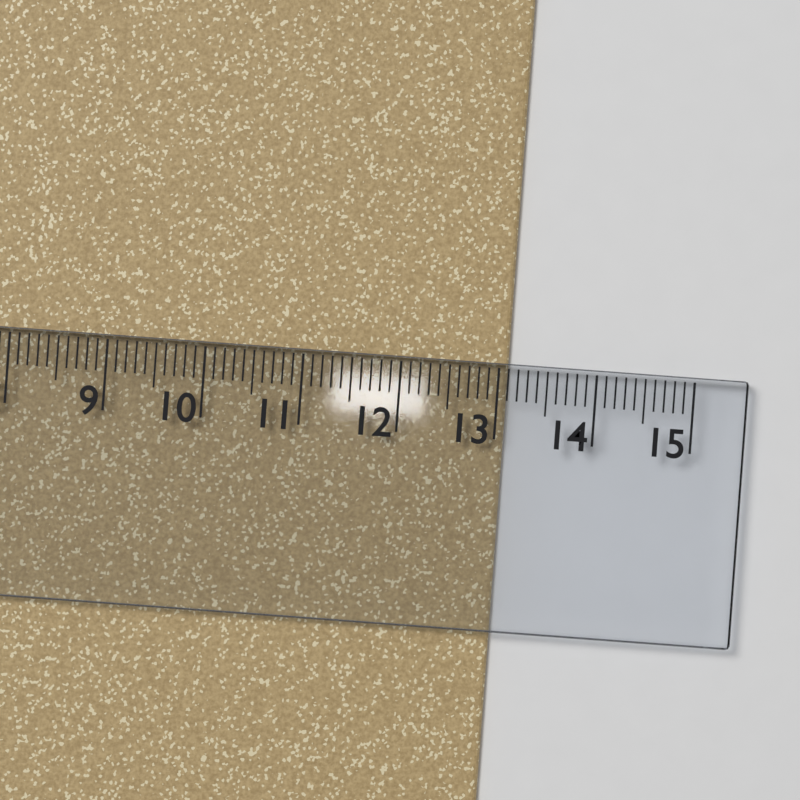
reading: 13.1 cm
